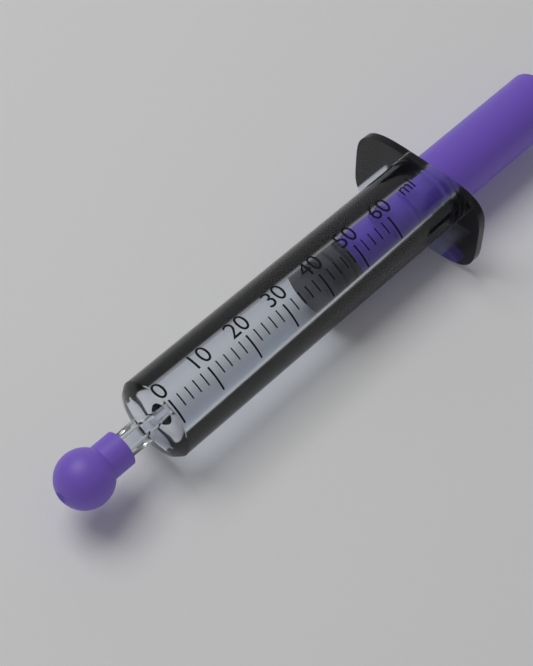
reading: 42 ml
